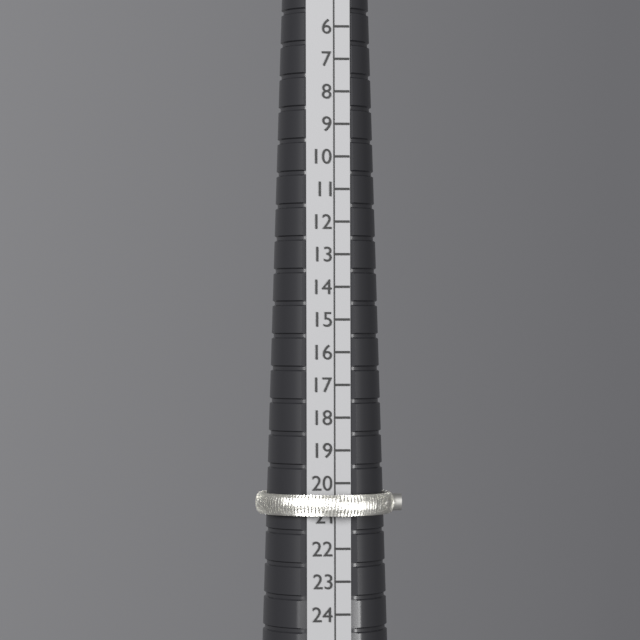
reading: 21 (no unit)
